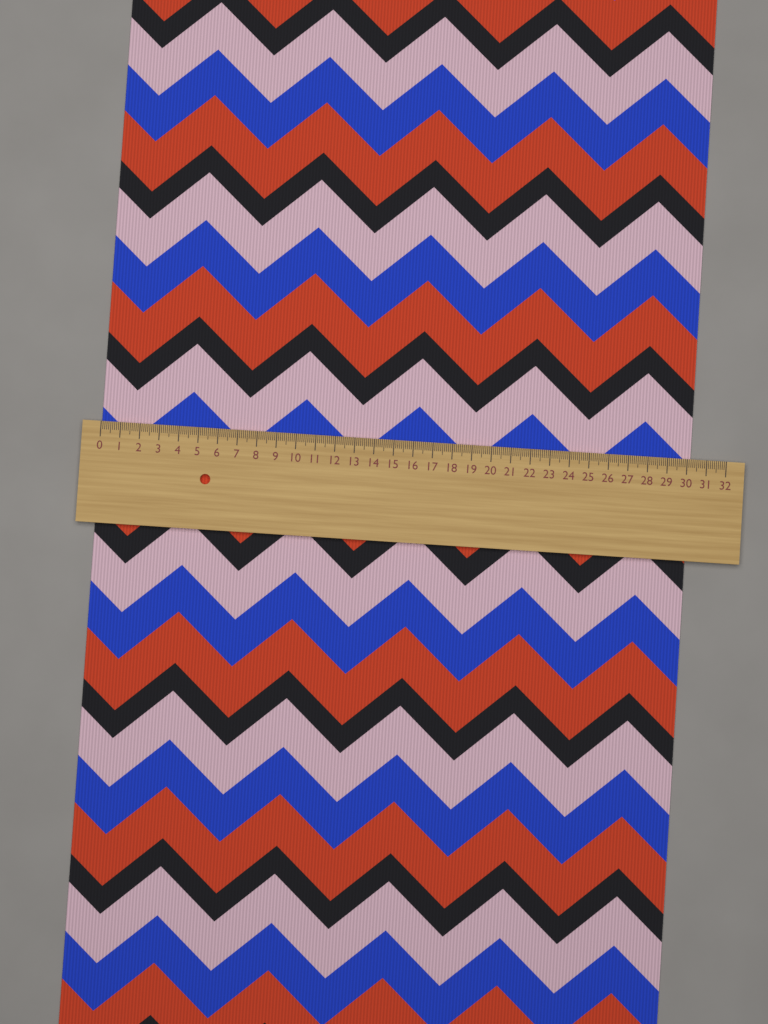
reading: 30.2 (no unit)
